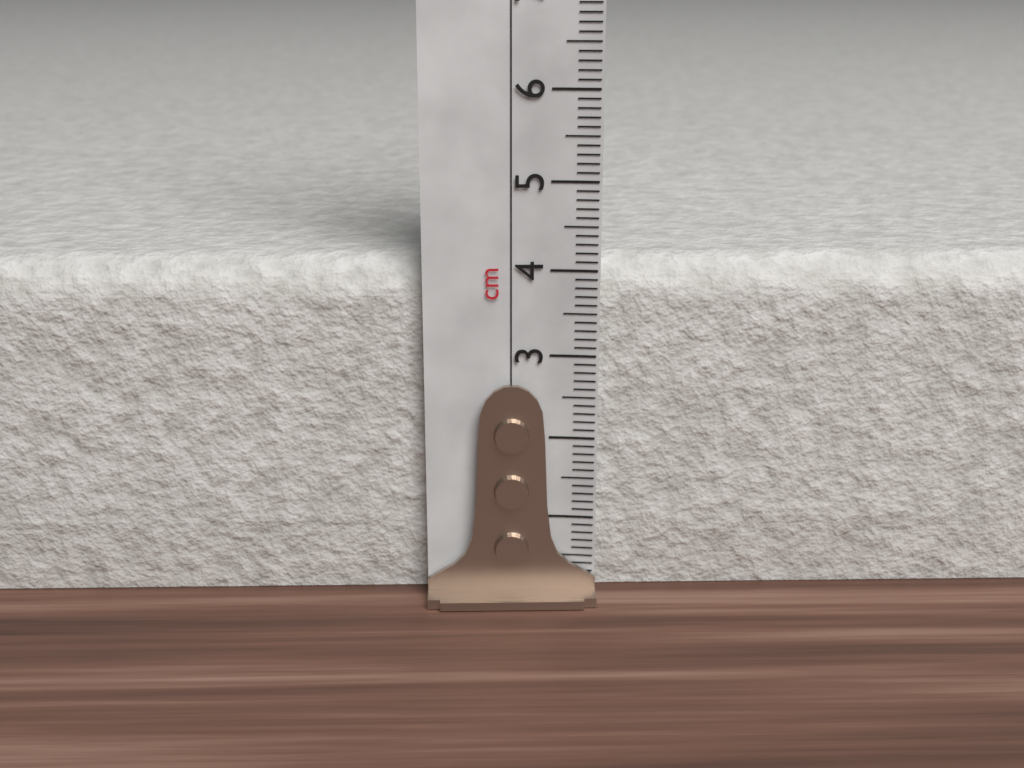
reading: 4.1 cm
